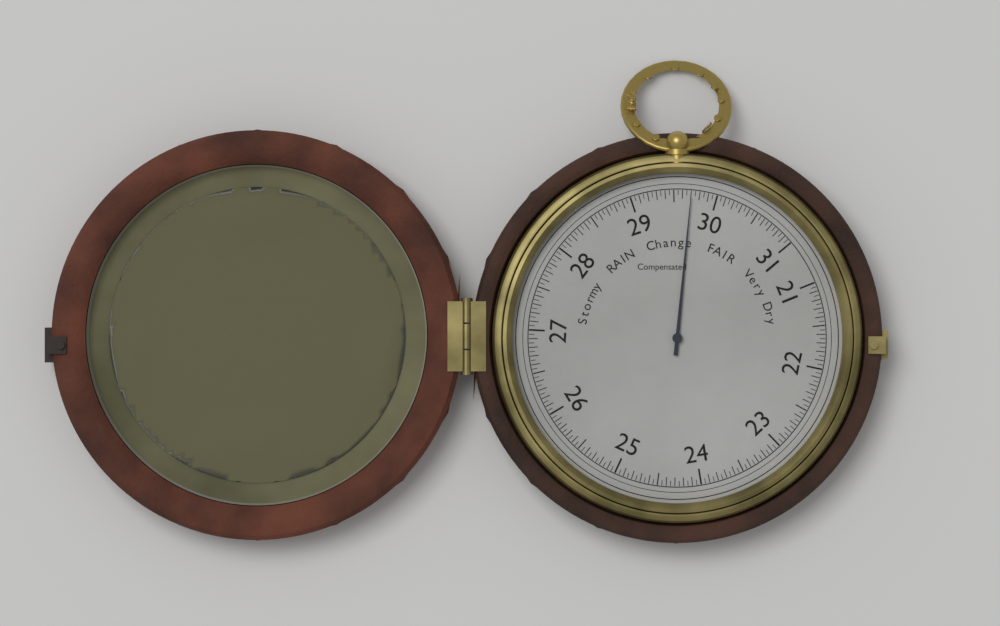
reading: 29.70 (no unit)
